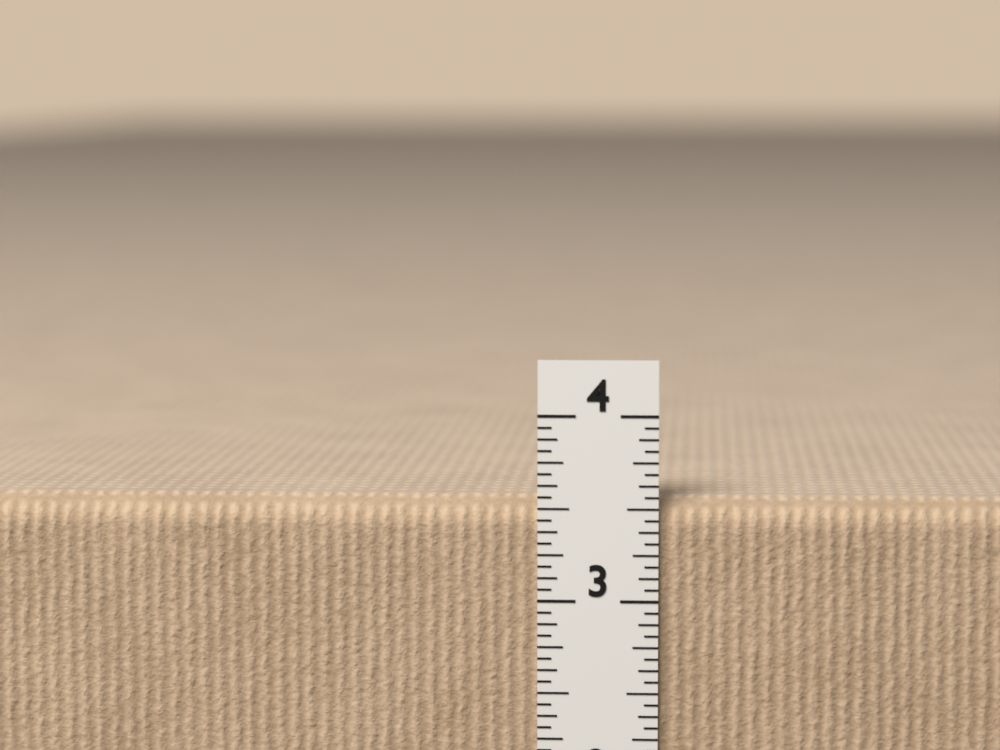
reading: 3.5625 in
